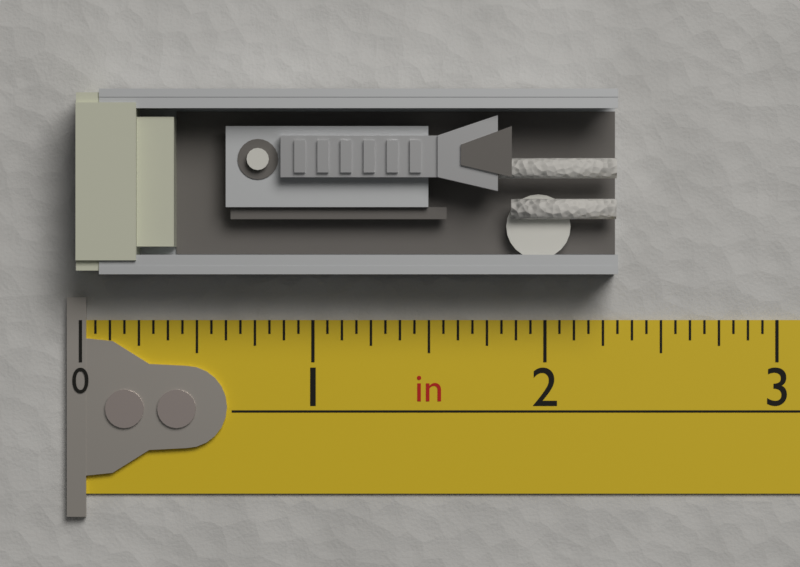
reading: 2.3000 in
